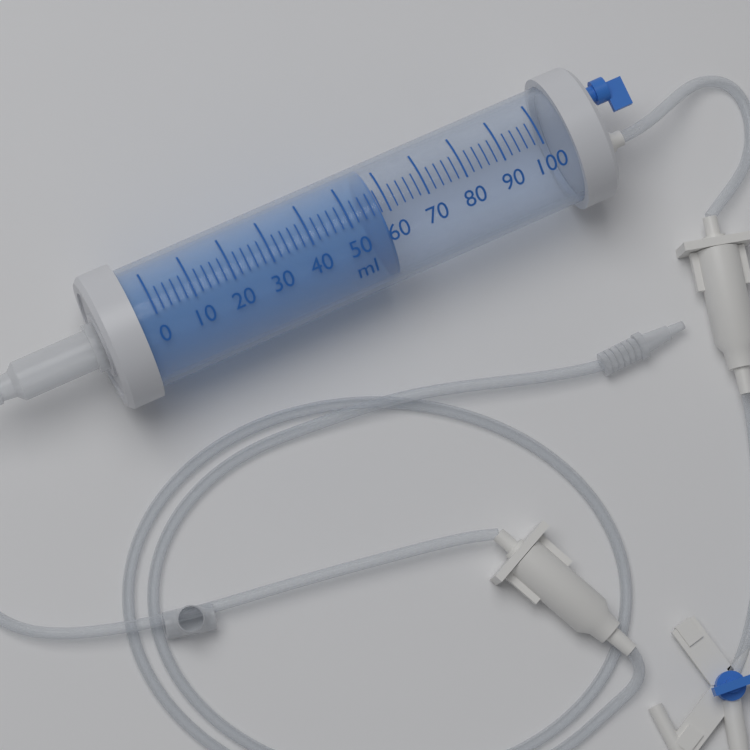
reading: 58 ml
